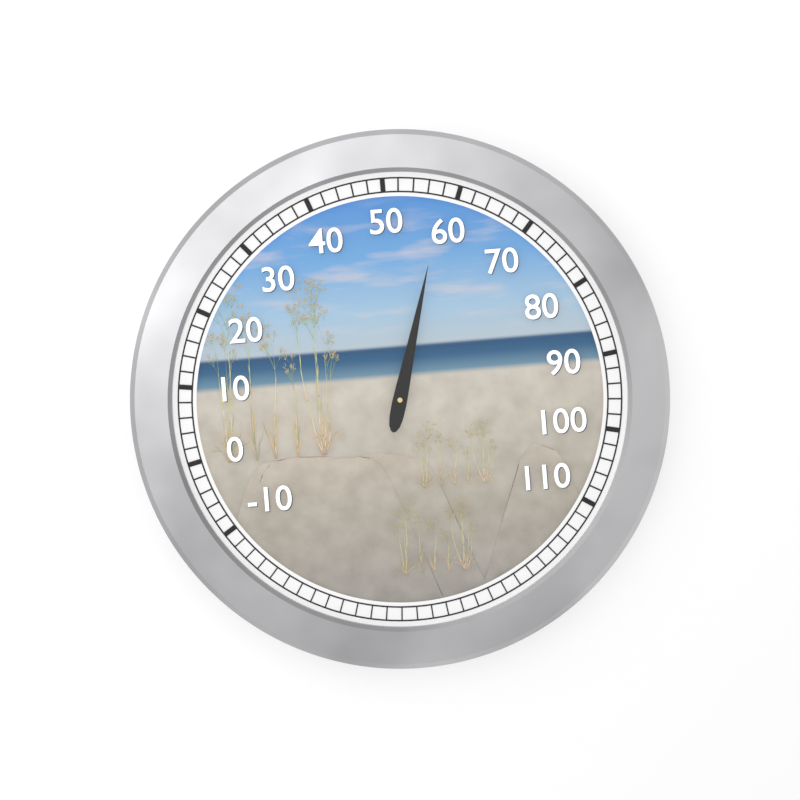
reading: 58 (no unit)
